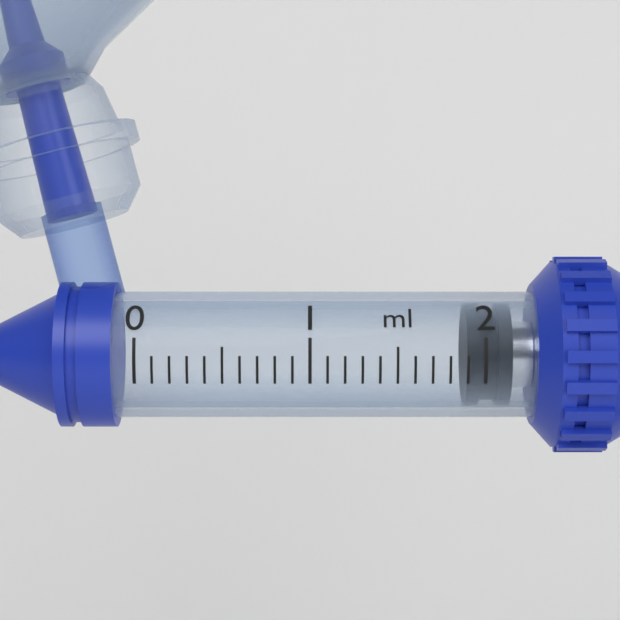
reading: 1.9 ml
